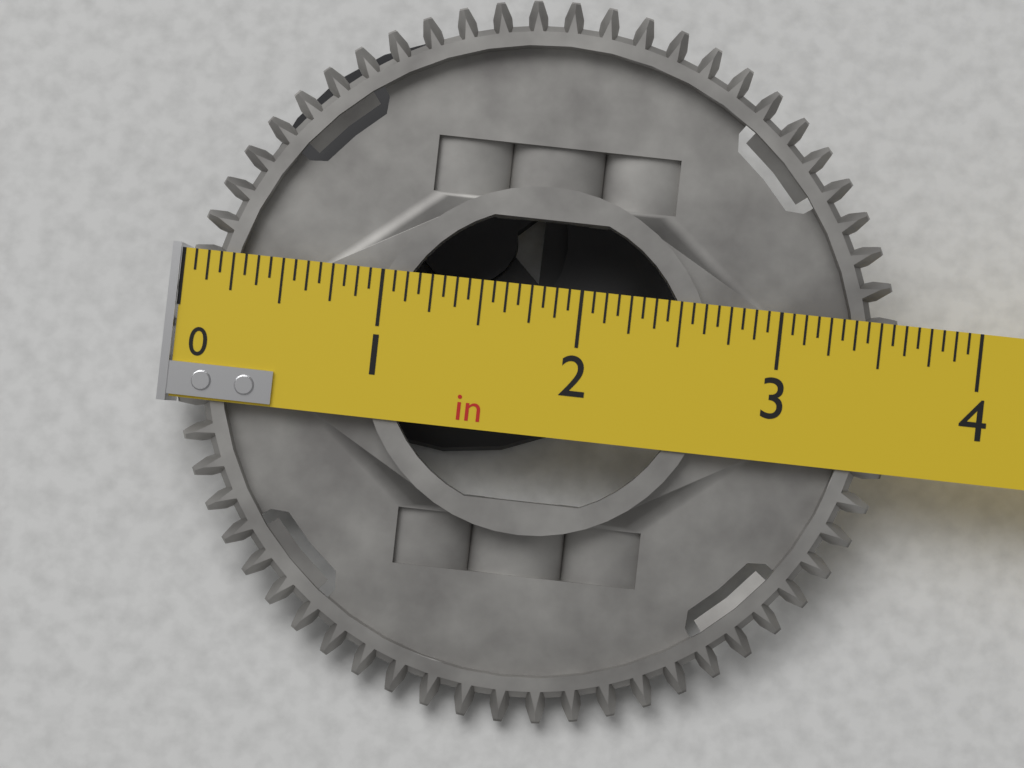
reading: 3.6250 in
